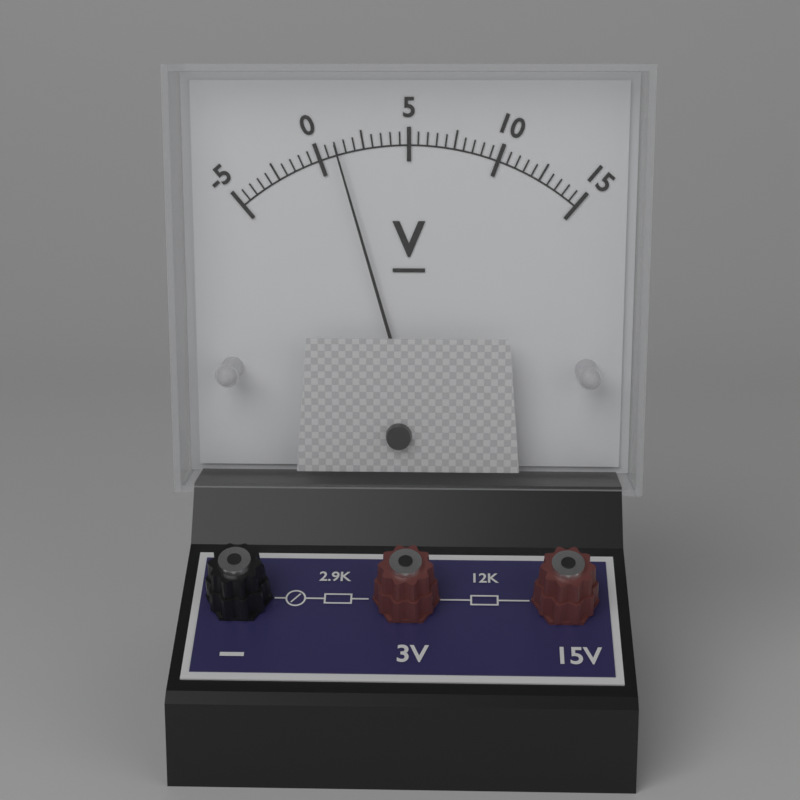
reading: 1.0 V
